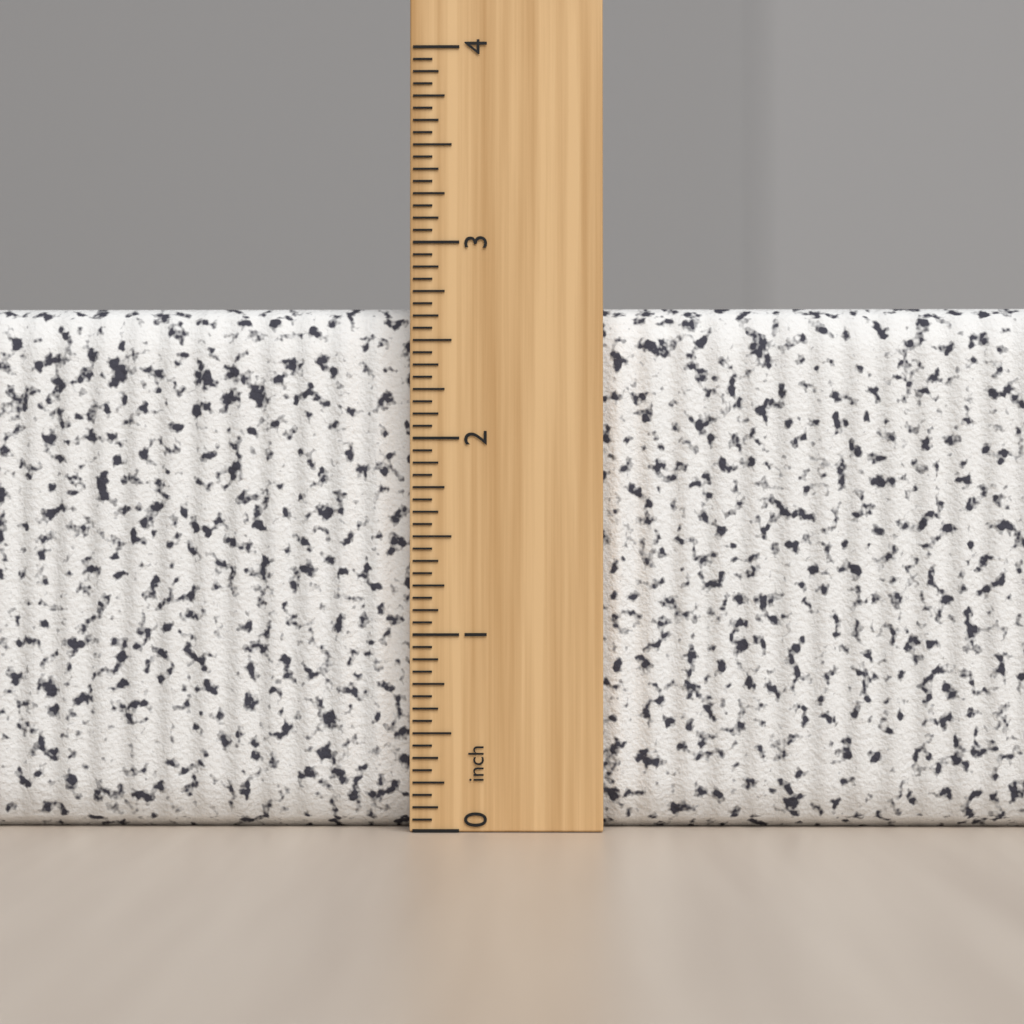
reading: 2.6875 inch
